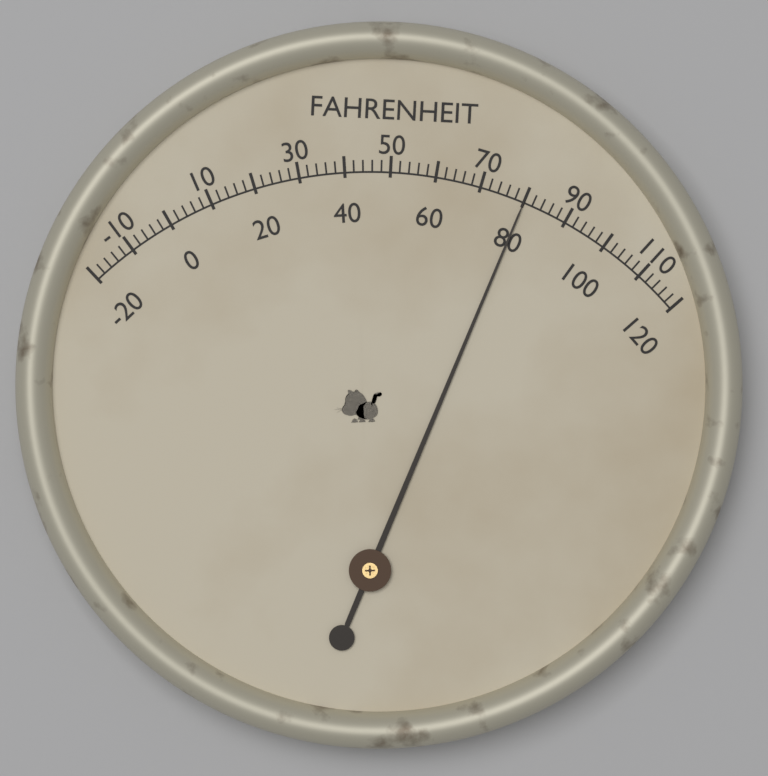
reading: 80 °F
